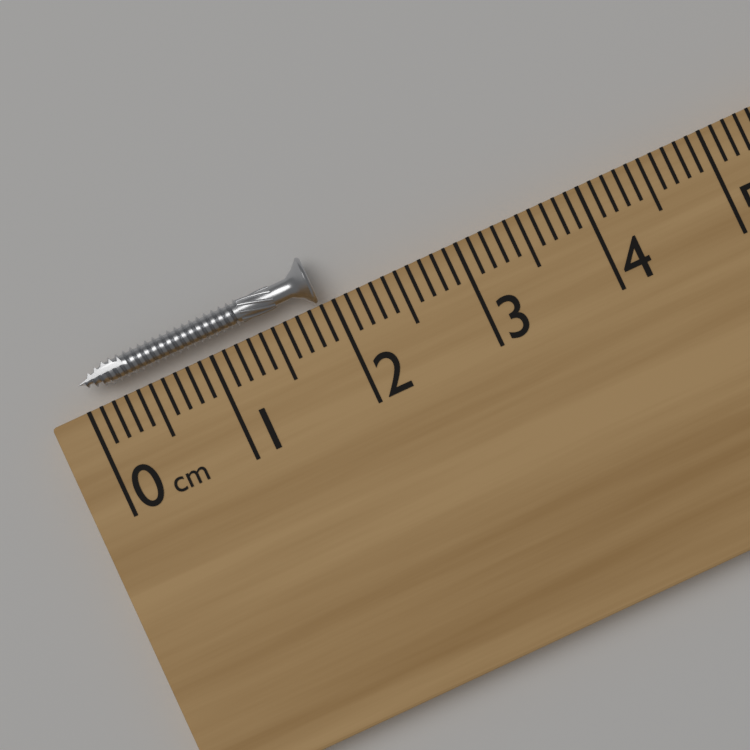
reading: 1.9 cm
